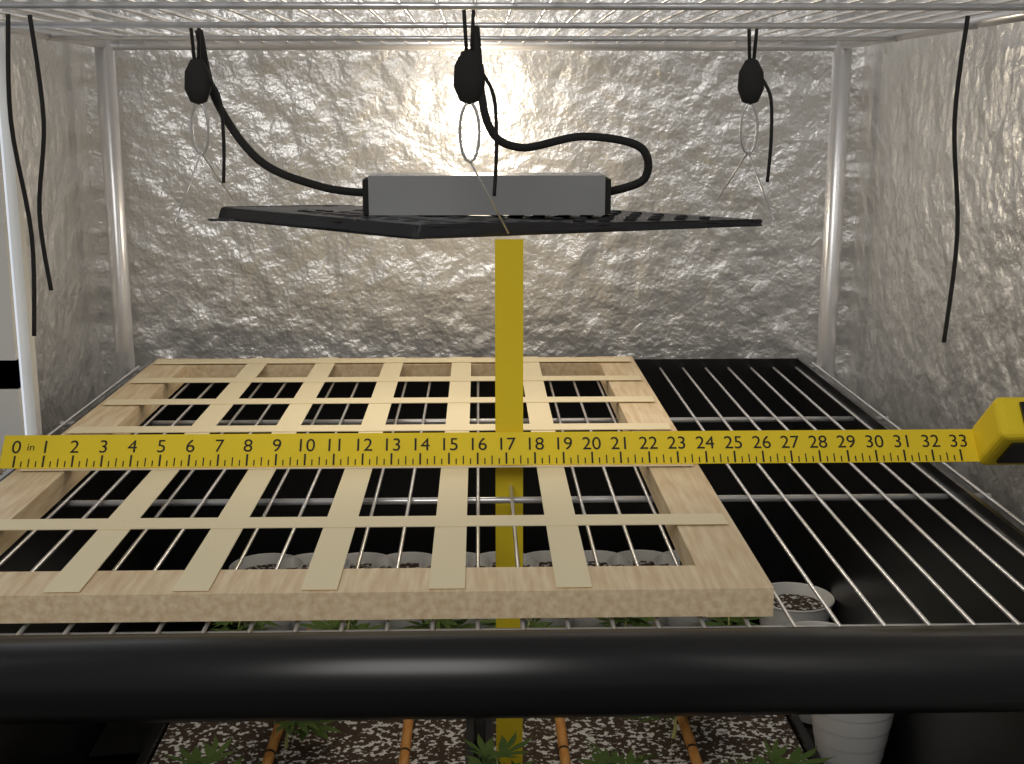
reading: 23.75 in
